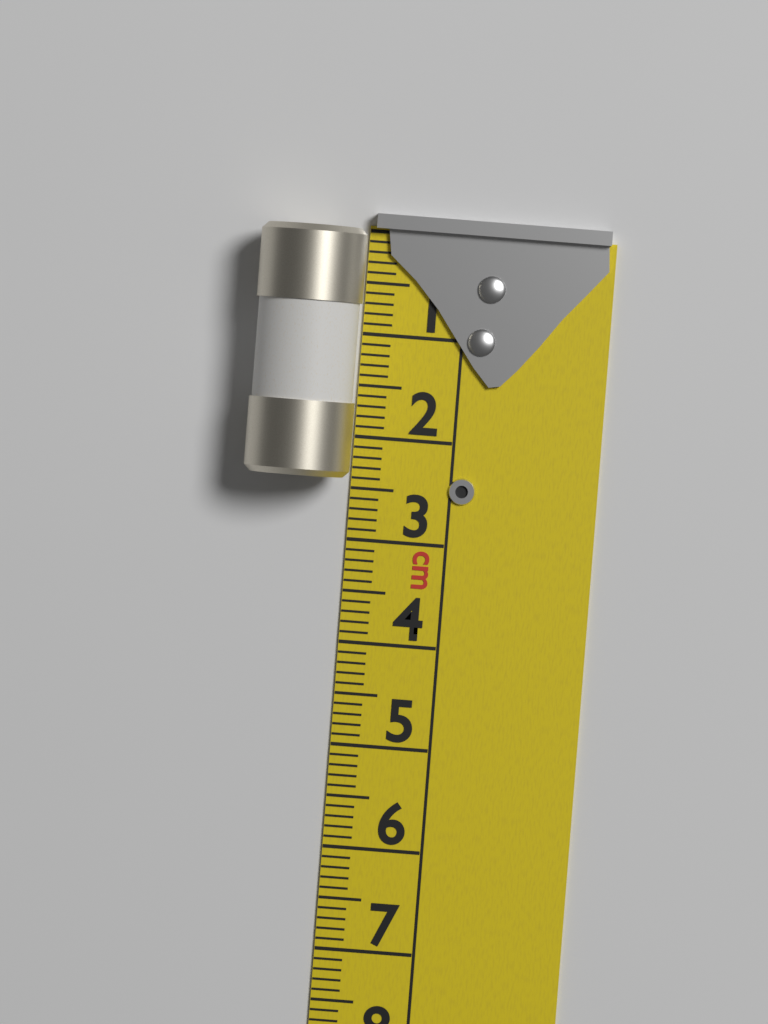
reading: 2.4 cm
